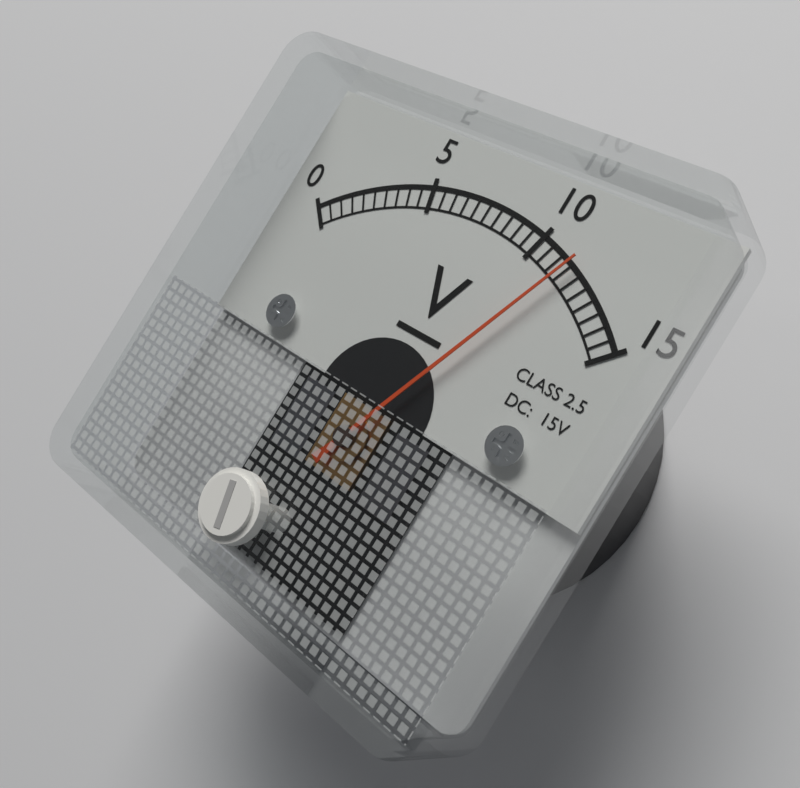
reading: 11.5 V
